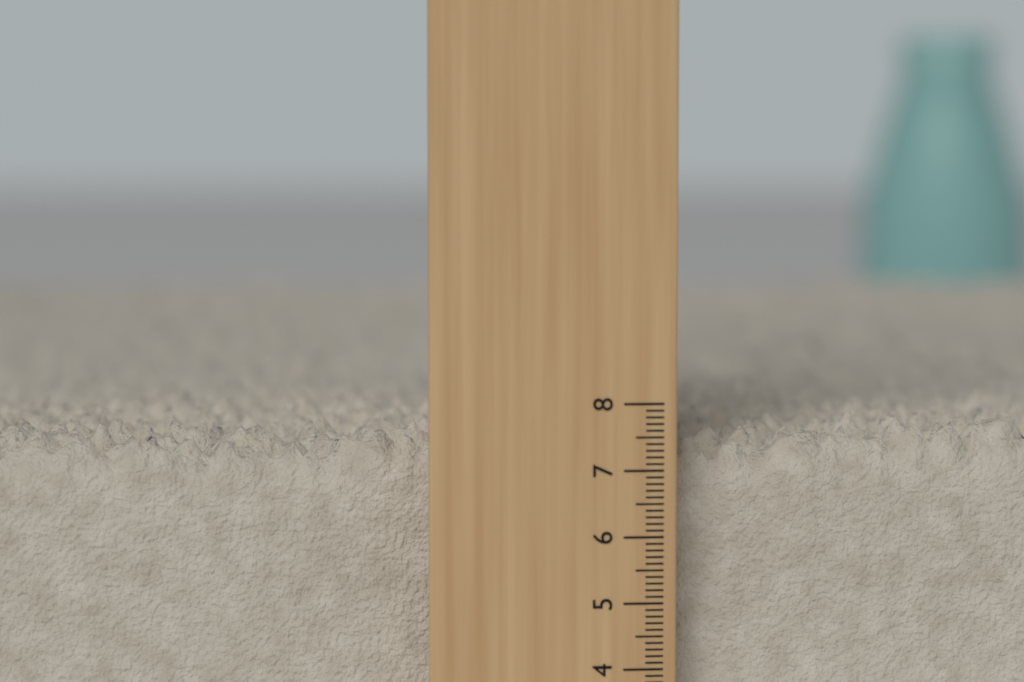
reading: 7.7 (no unit)
